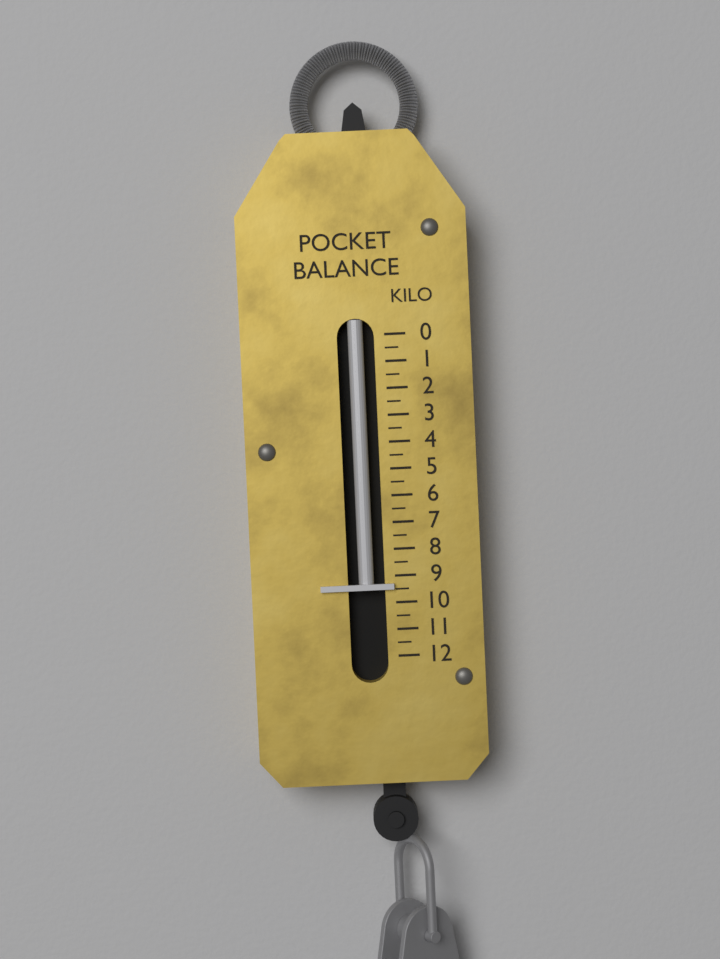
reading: 9.5 kg
